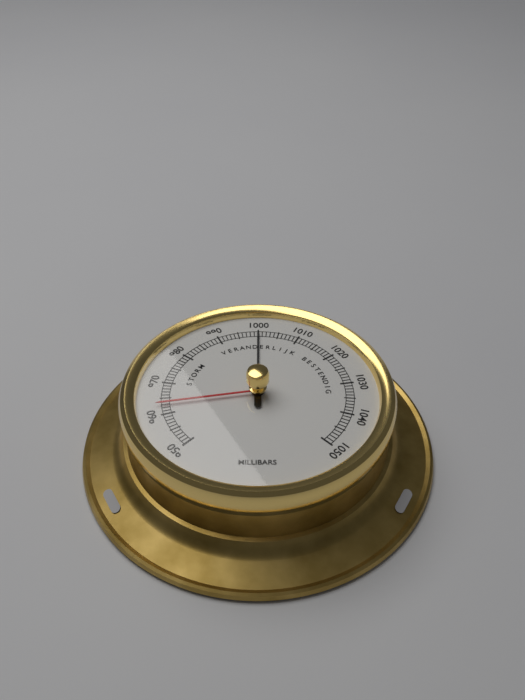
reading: 1000 mbar
